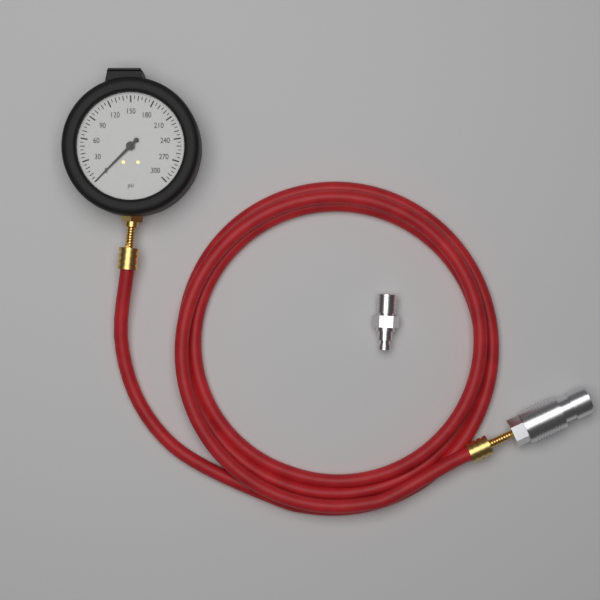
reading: 0 psi
